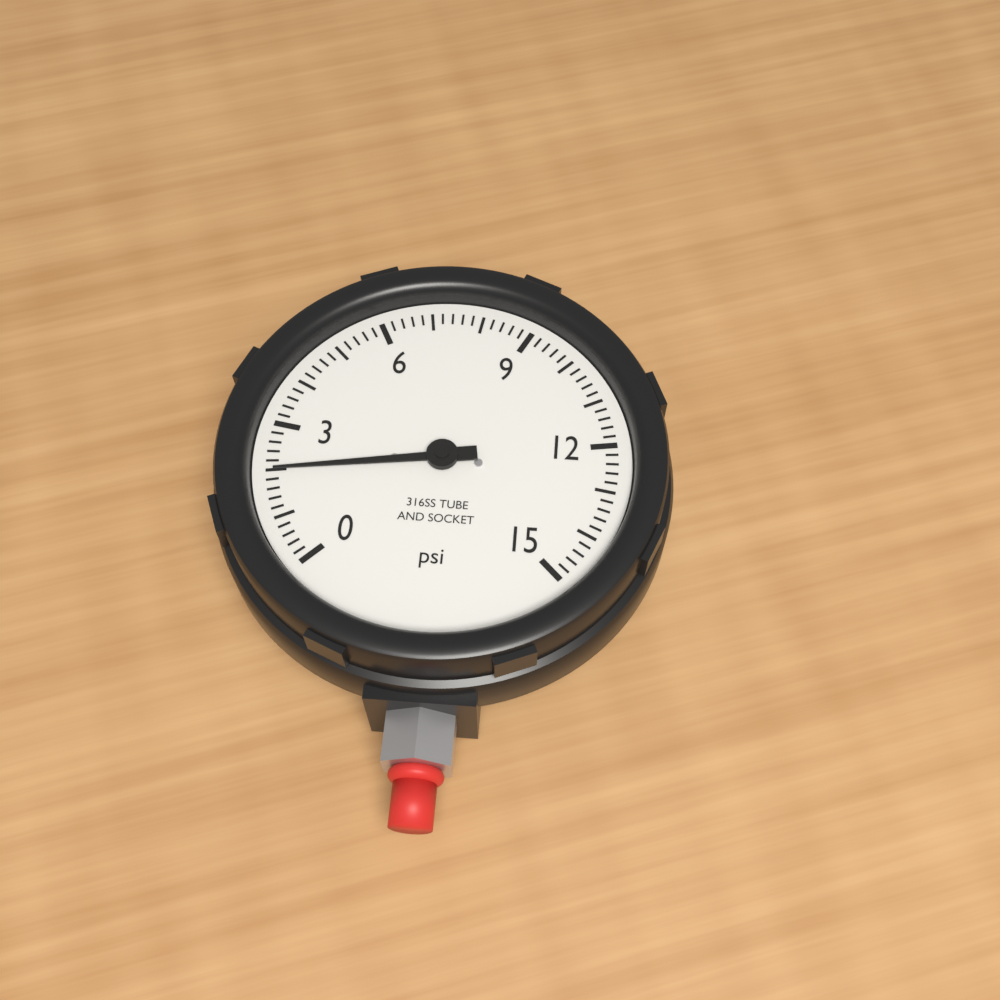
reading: 2.0 psi
